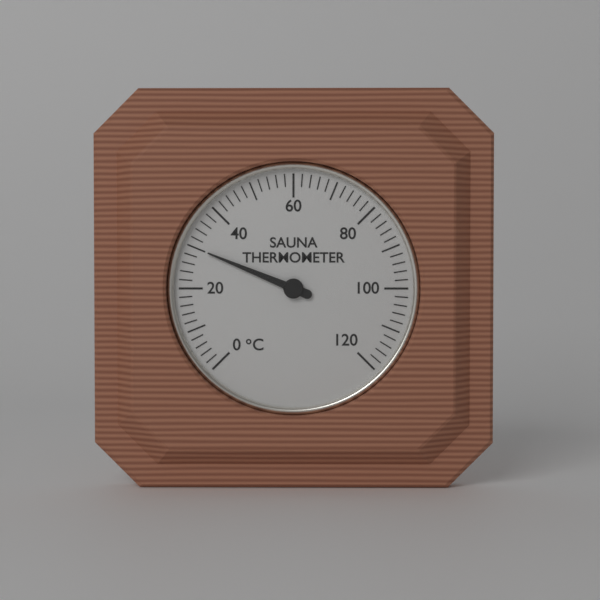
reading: 30 °C
